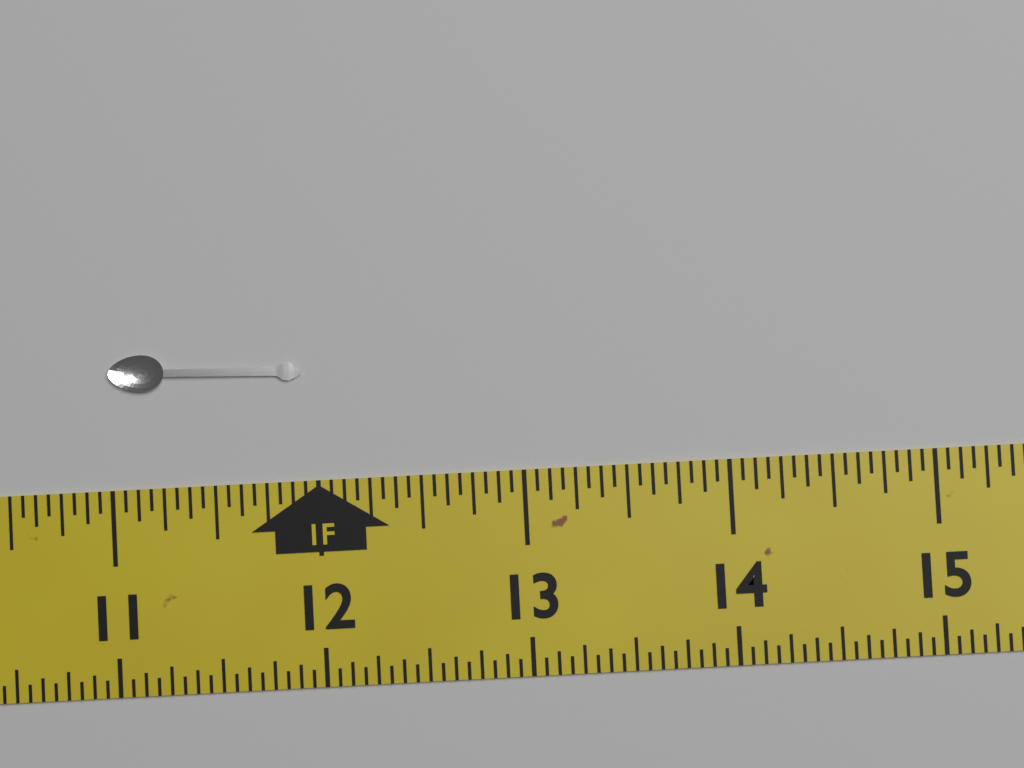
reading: 11.9375 in
